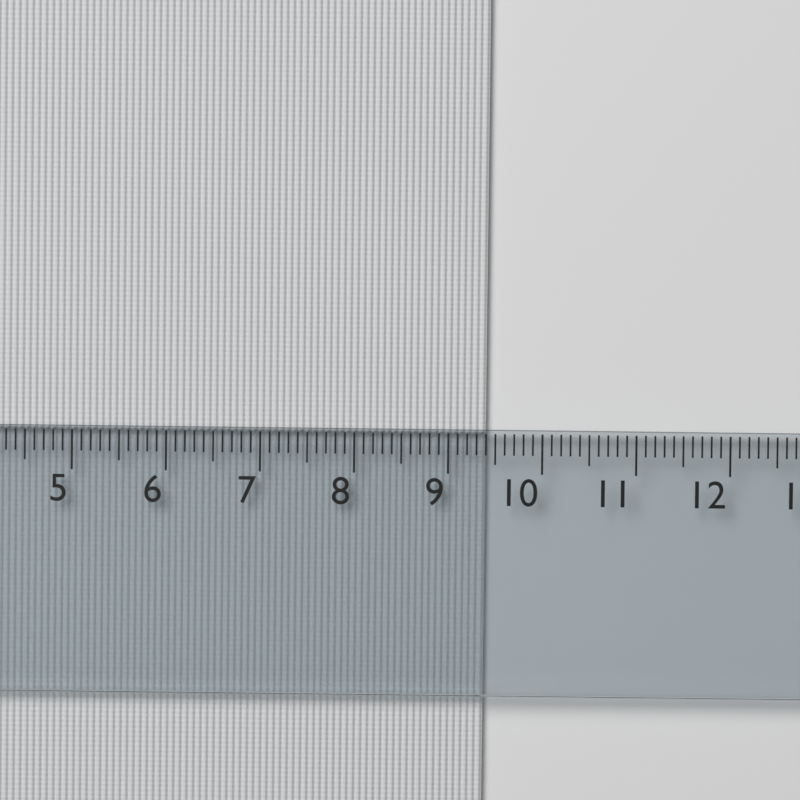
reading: 9.4 cm
